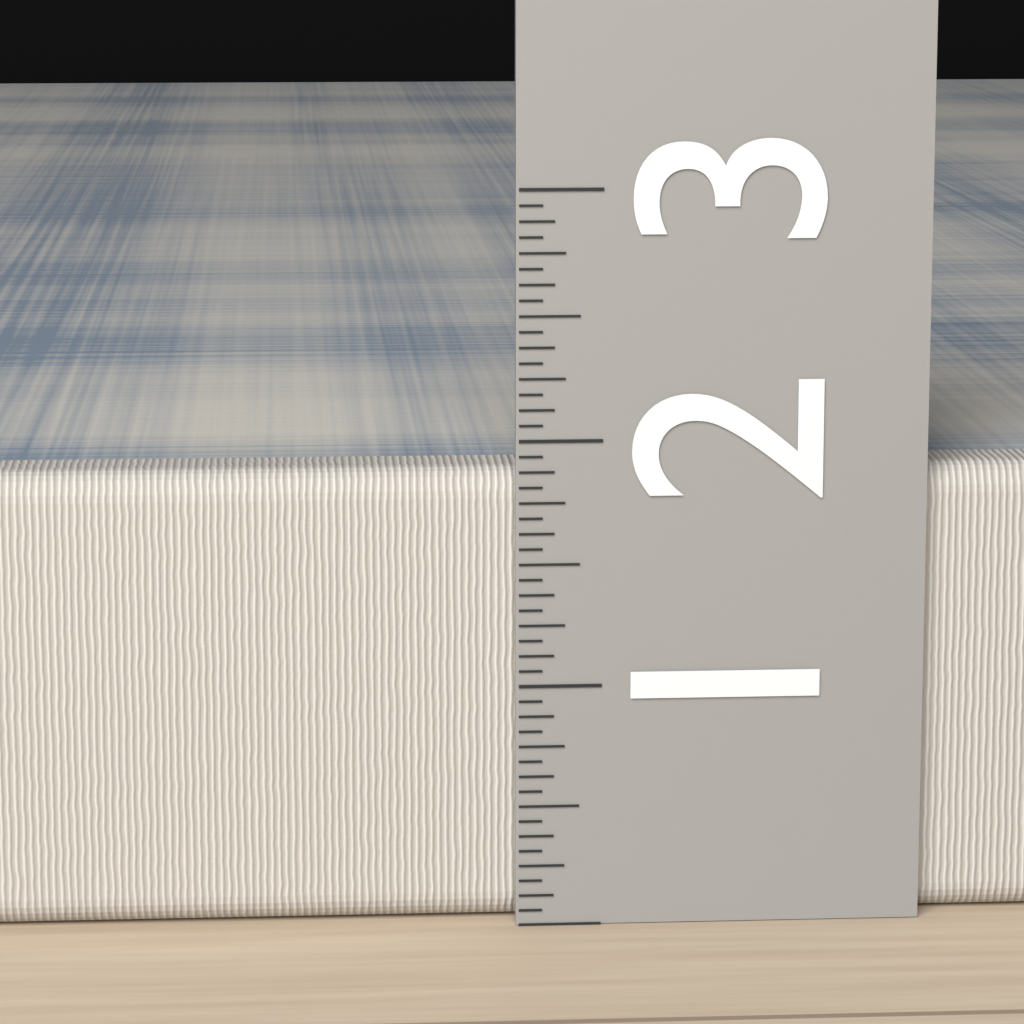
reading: 1.8750 (no unit)
